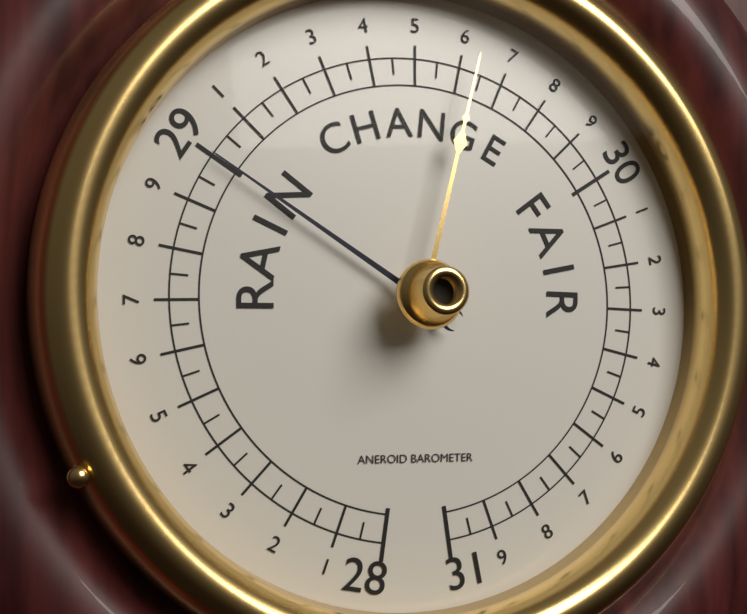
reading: 29.00 (no unit)
